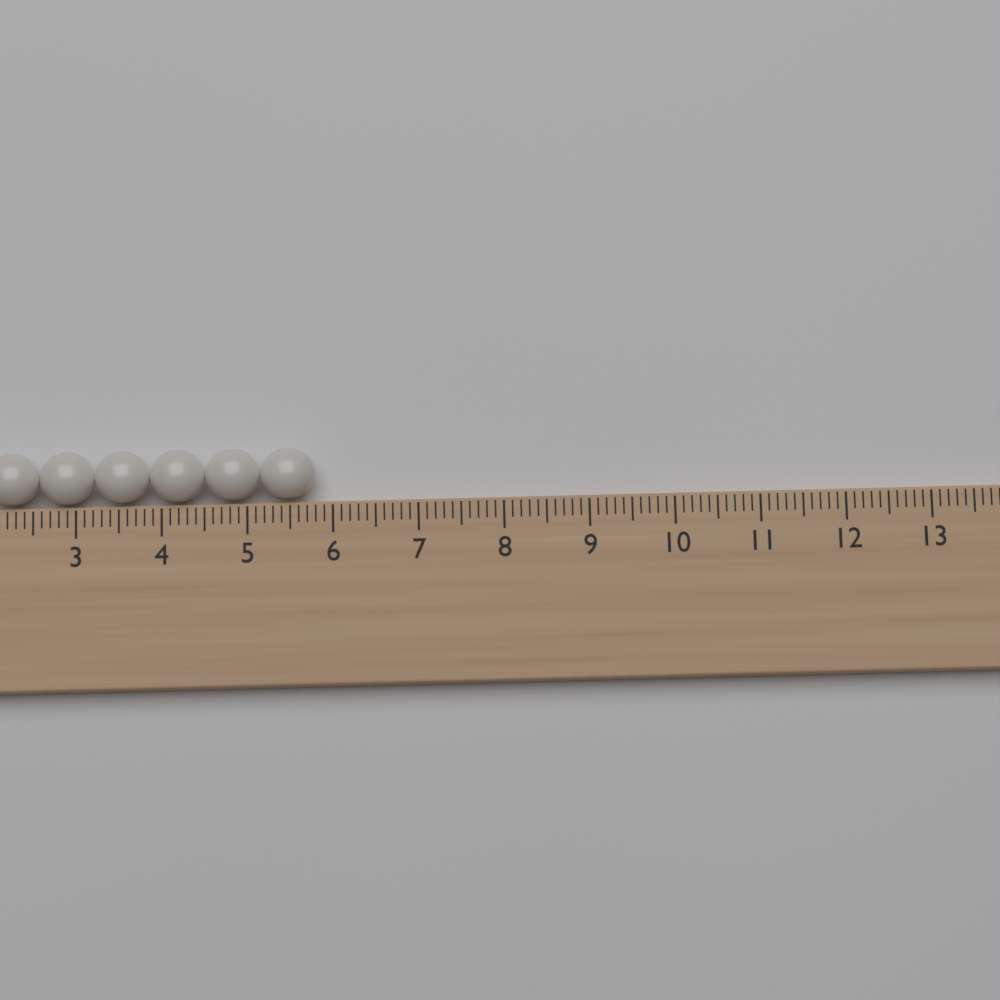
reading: 5.8 (no unit)
